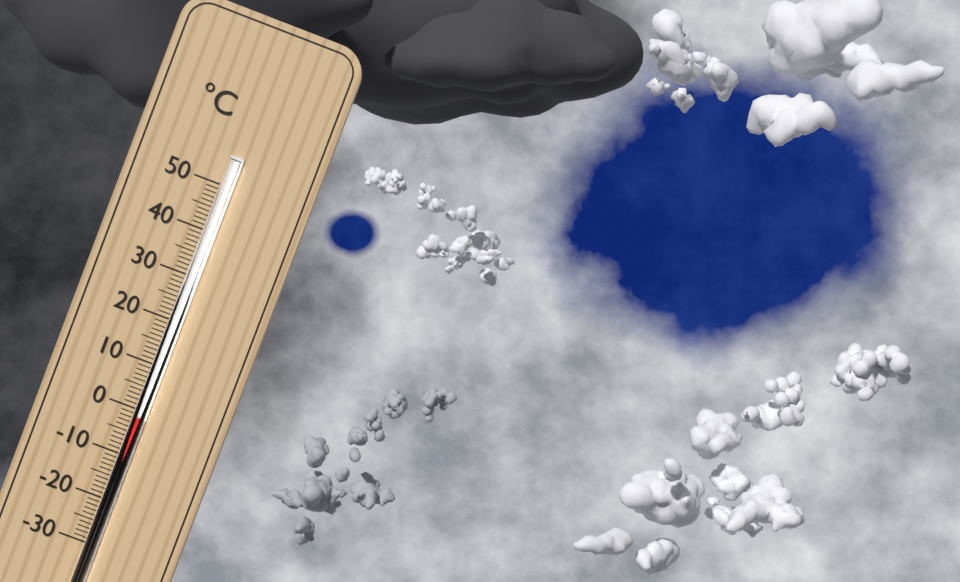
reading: -1 °C
